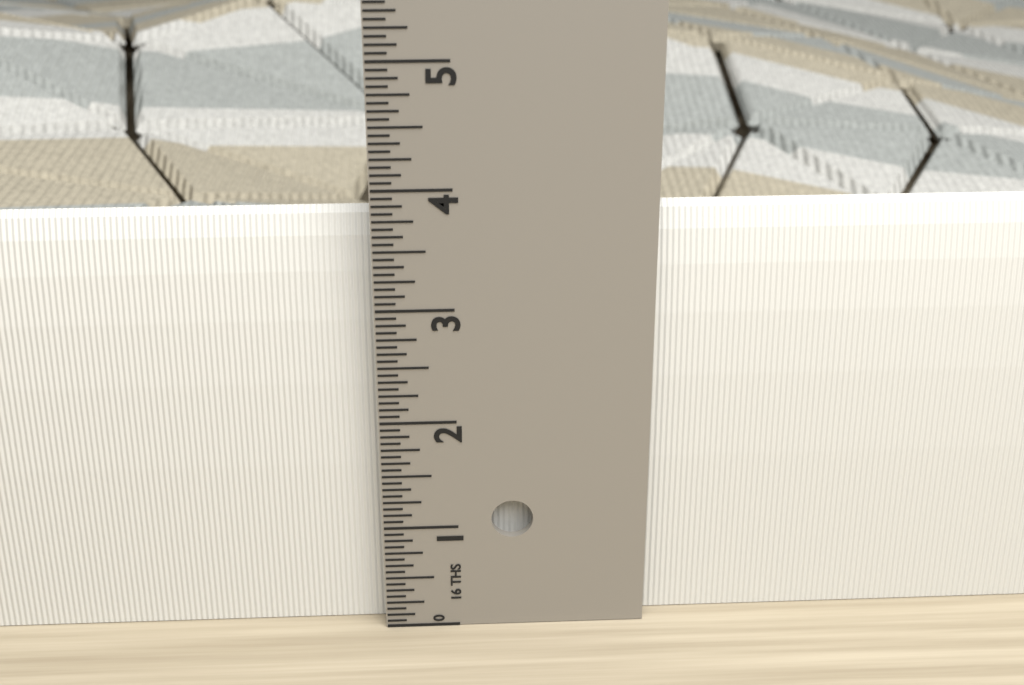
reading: 3.7500 in
